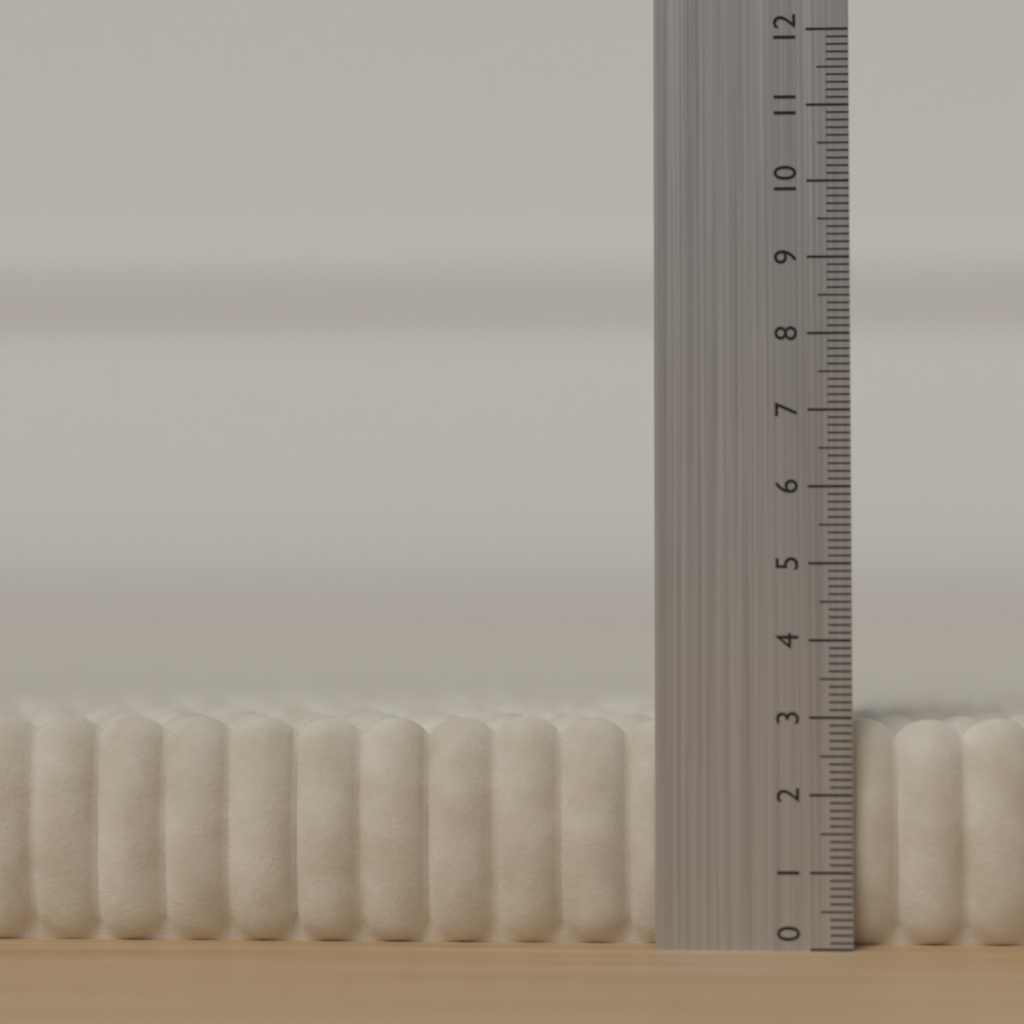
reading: 3.0 (no unit)
